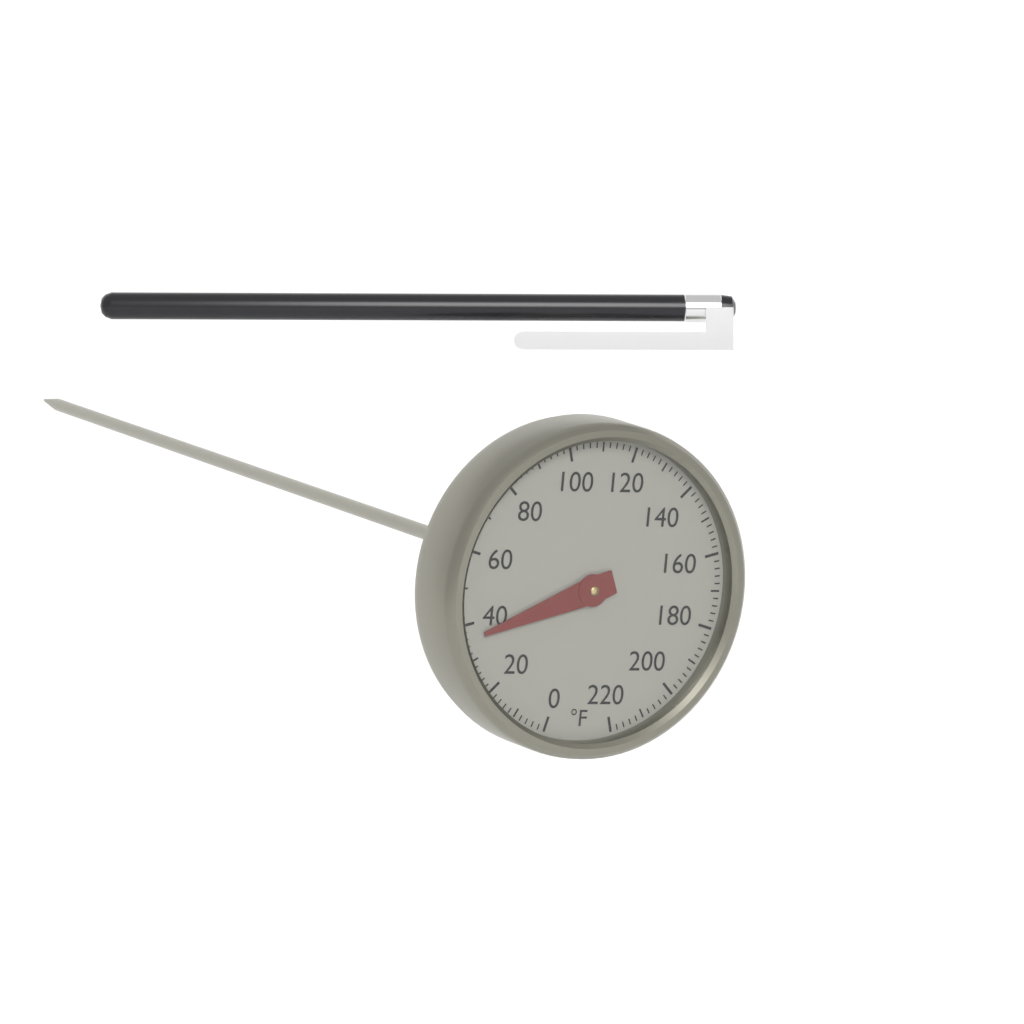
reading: 36 °F
